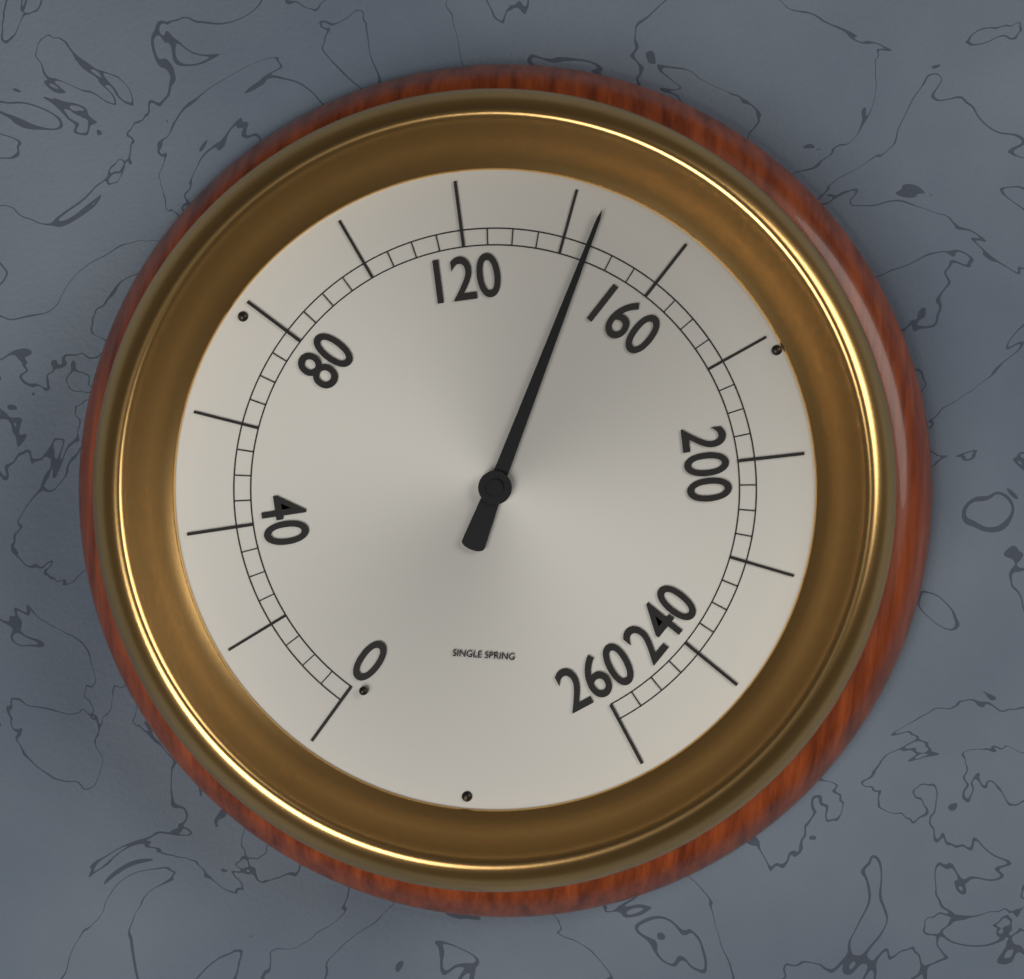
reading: 145 (no unit)
